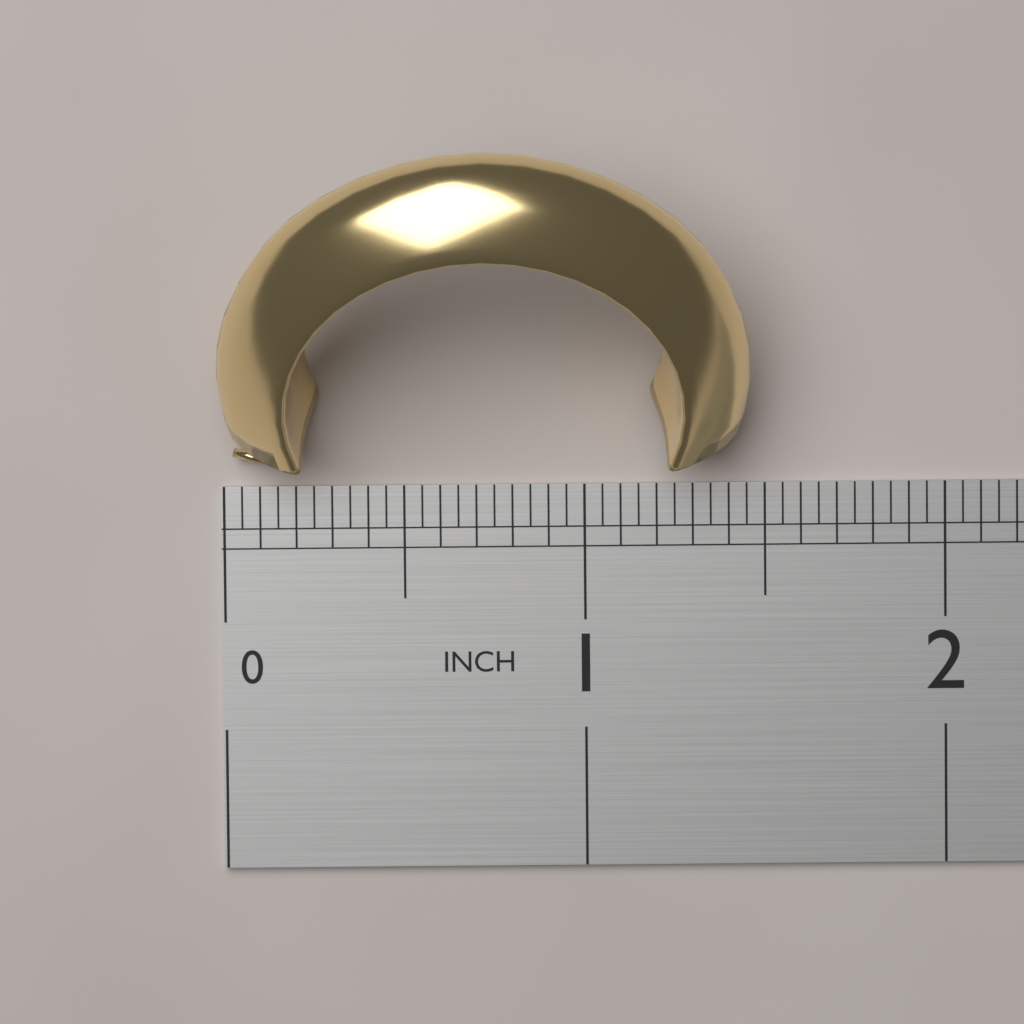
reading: 1.45 in
